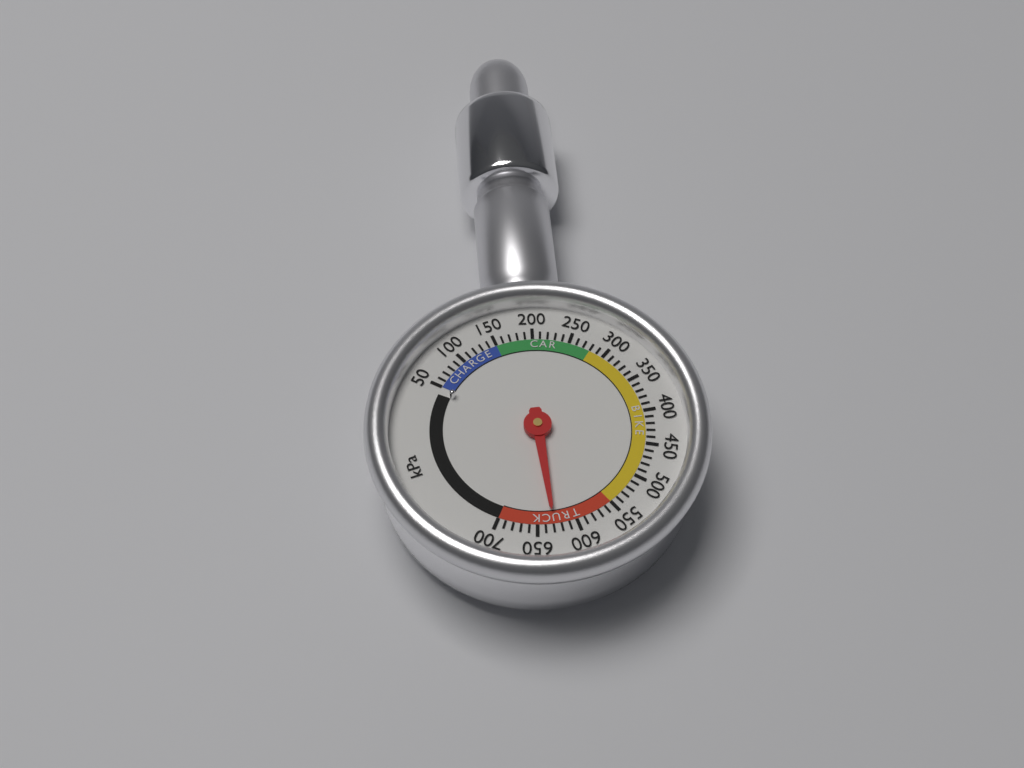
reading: 630 kPa
